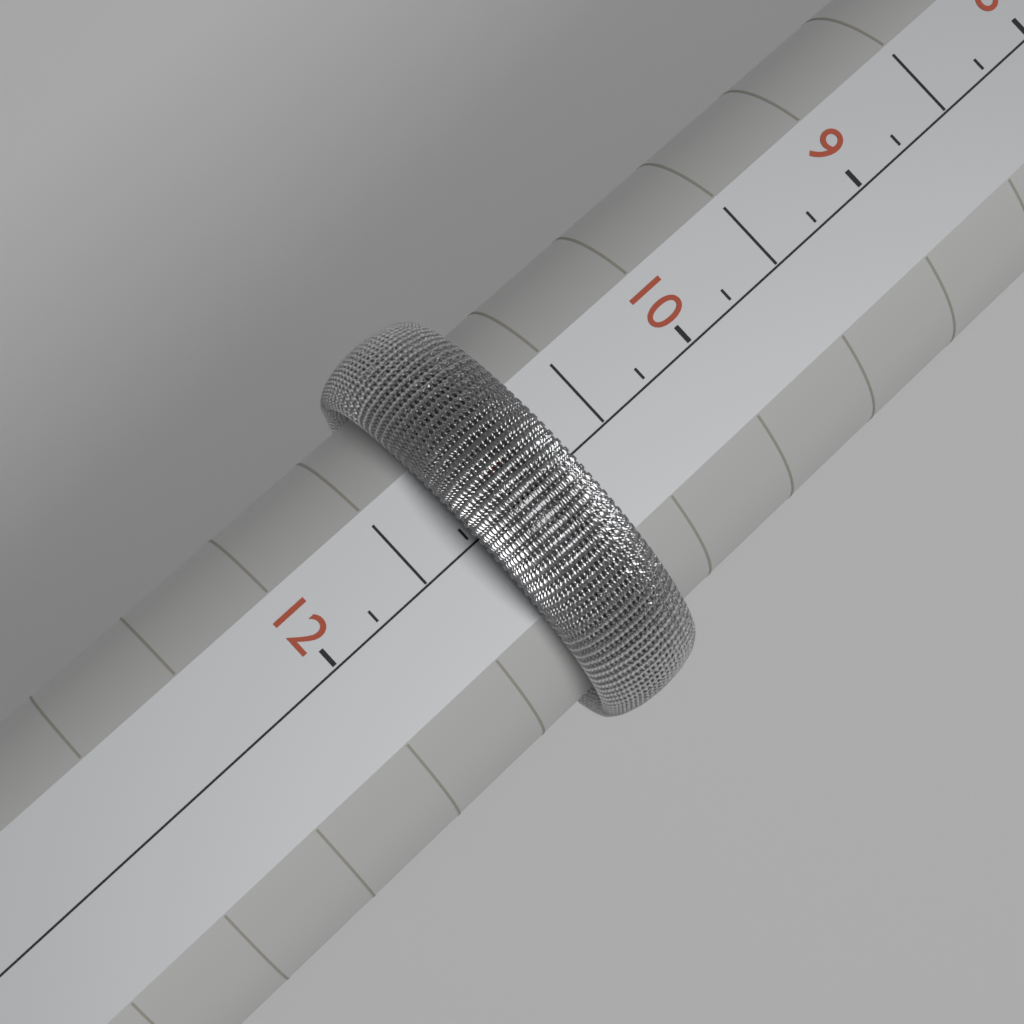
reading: 11.25 (no unit)
